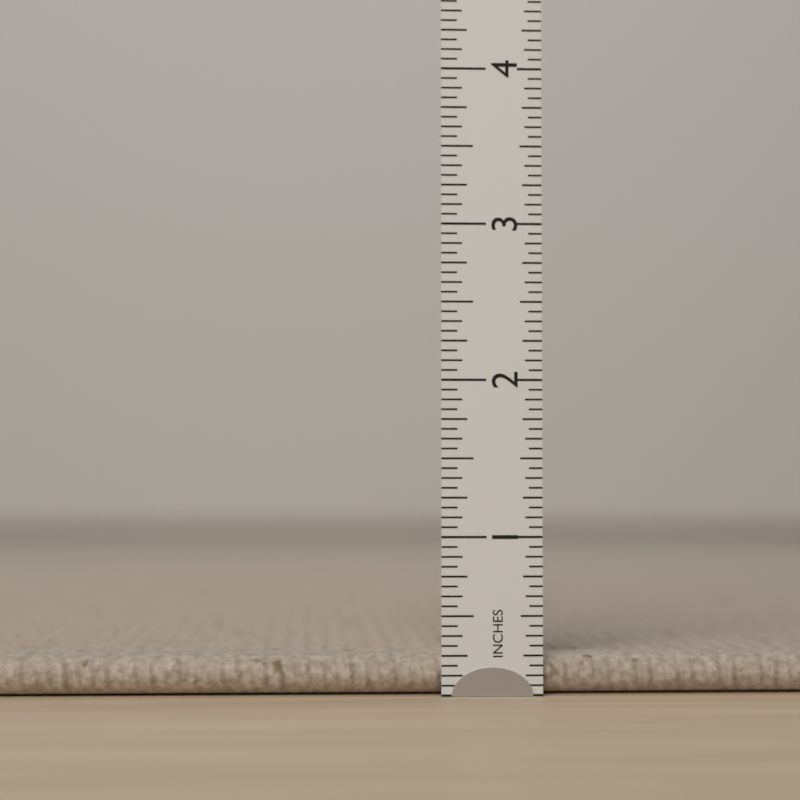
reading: 0.2500 in
